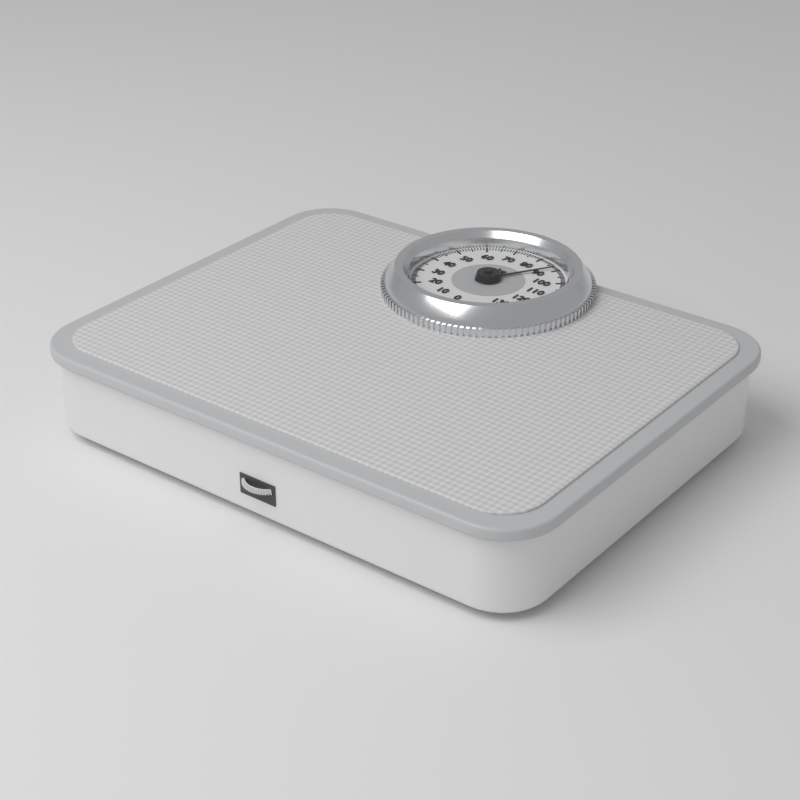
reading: 88 kg
